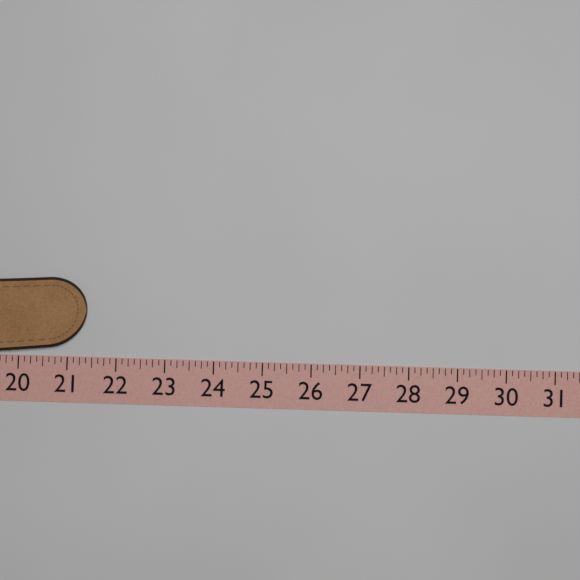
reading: 21.375 (no unit)
